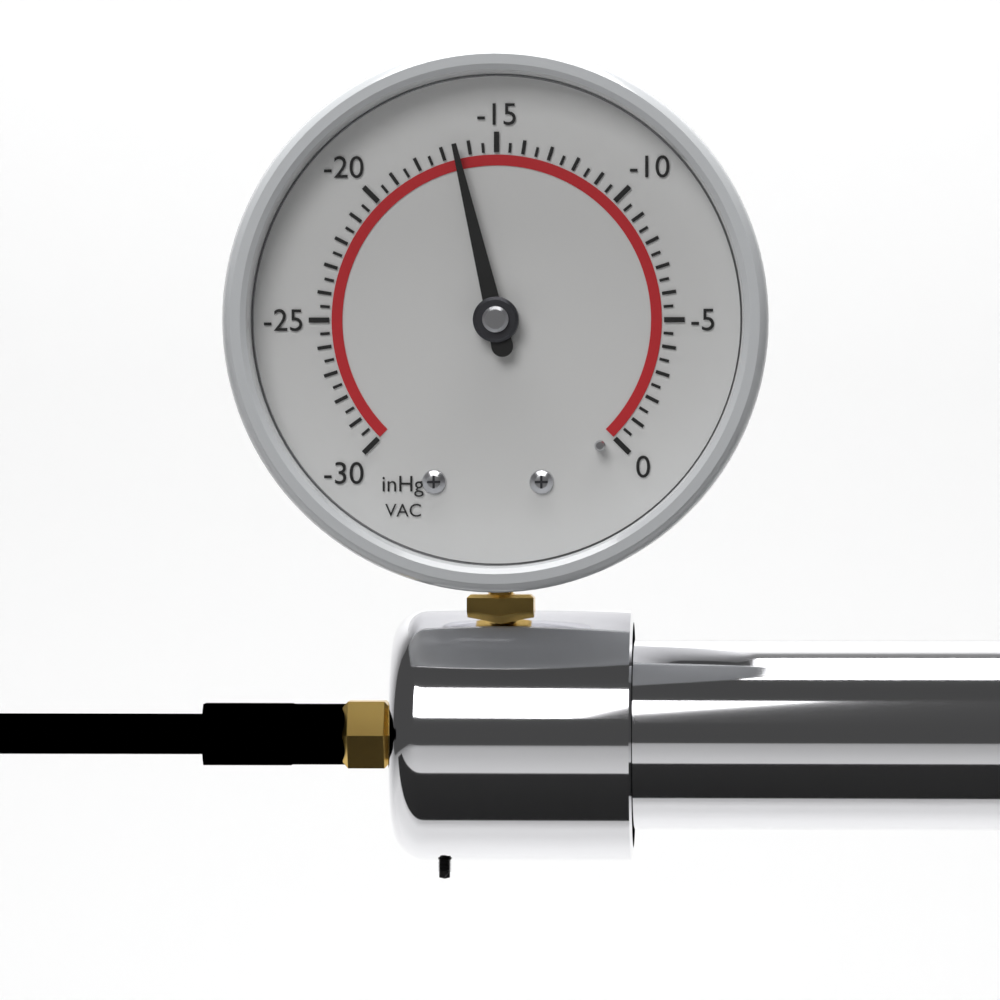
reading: -16.5 inHg
